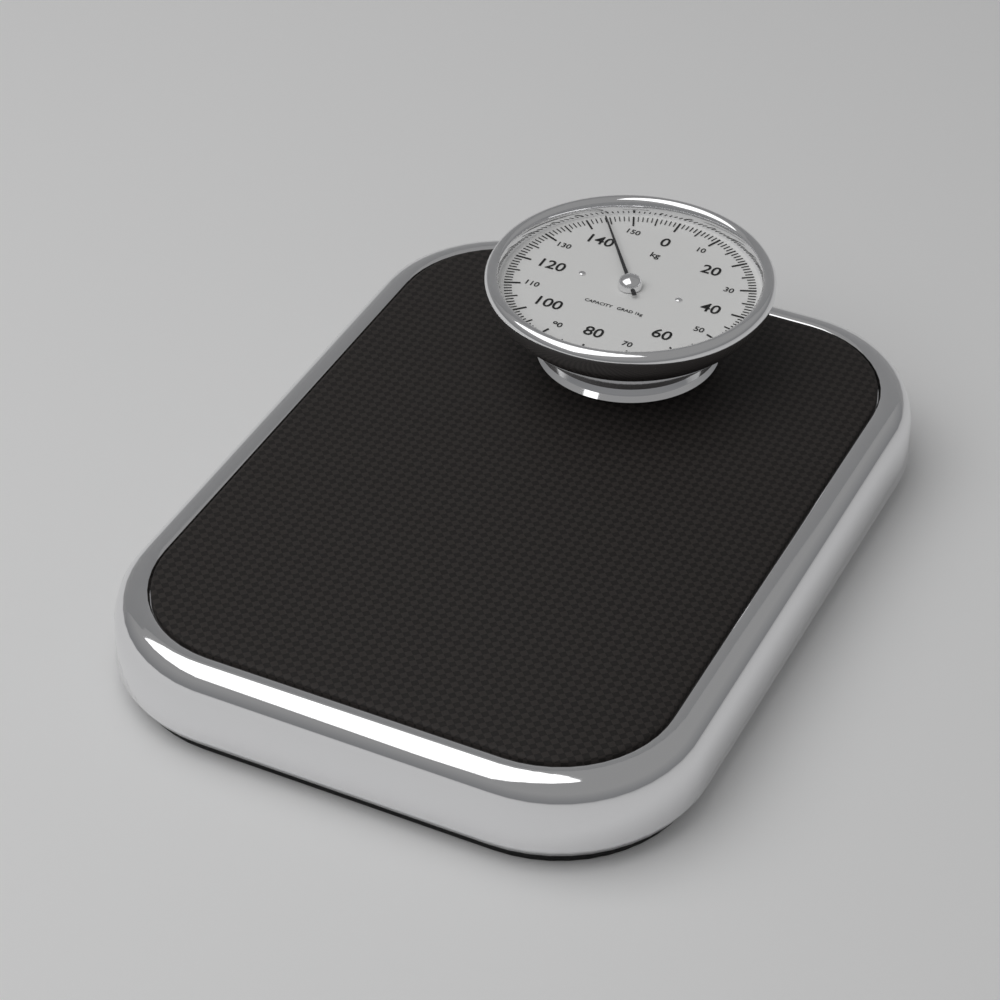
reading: 144 kg
